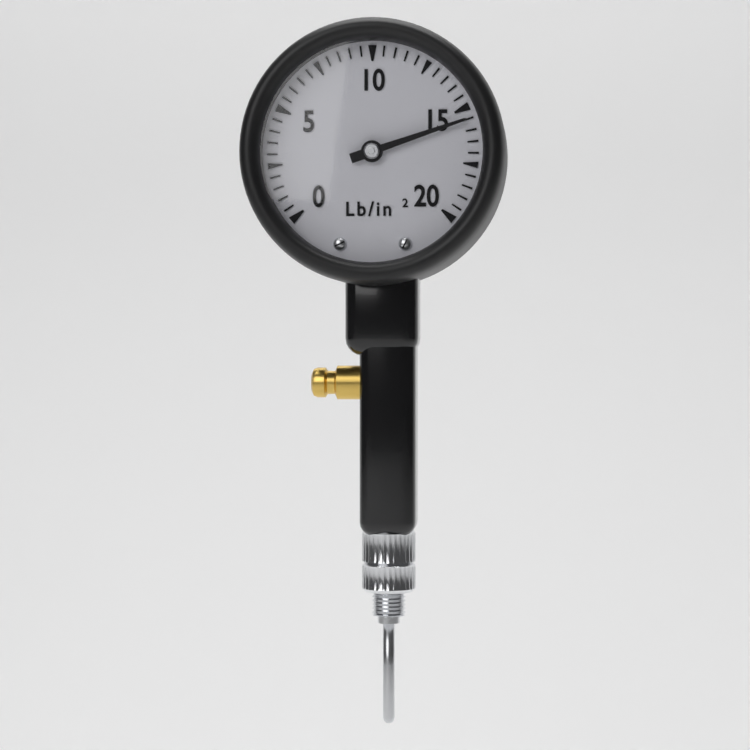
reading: 15.5 lb/in²
